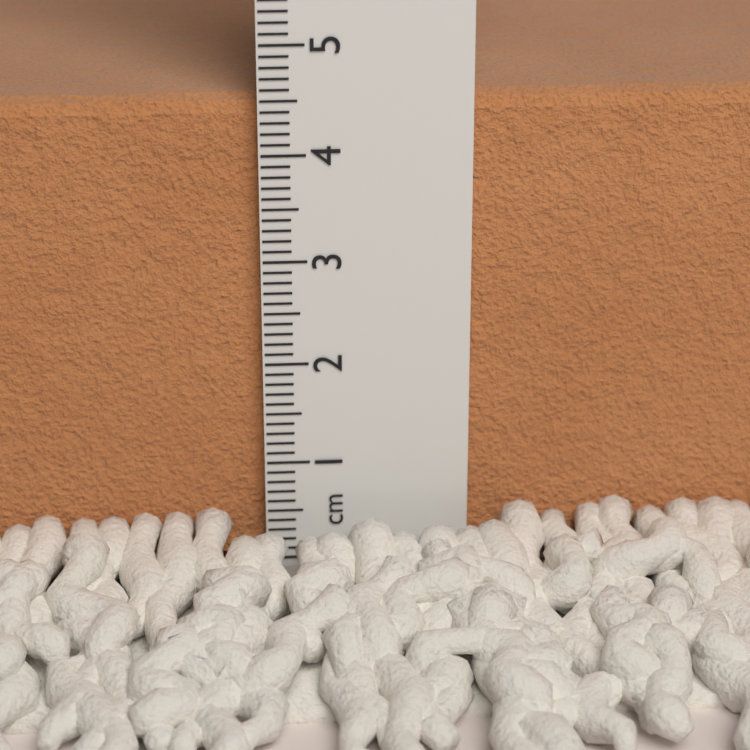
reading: 4.5 cm
